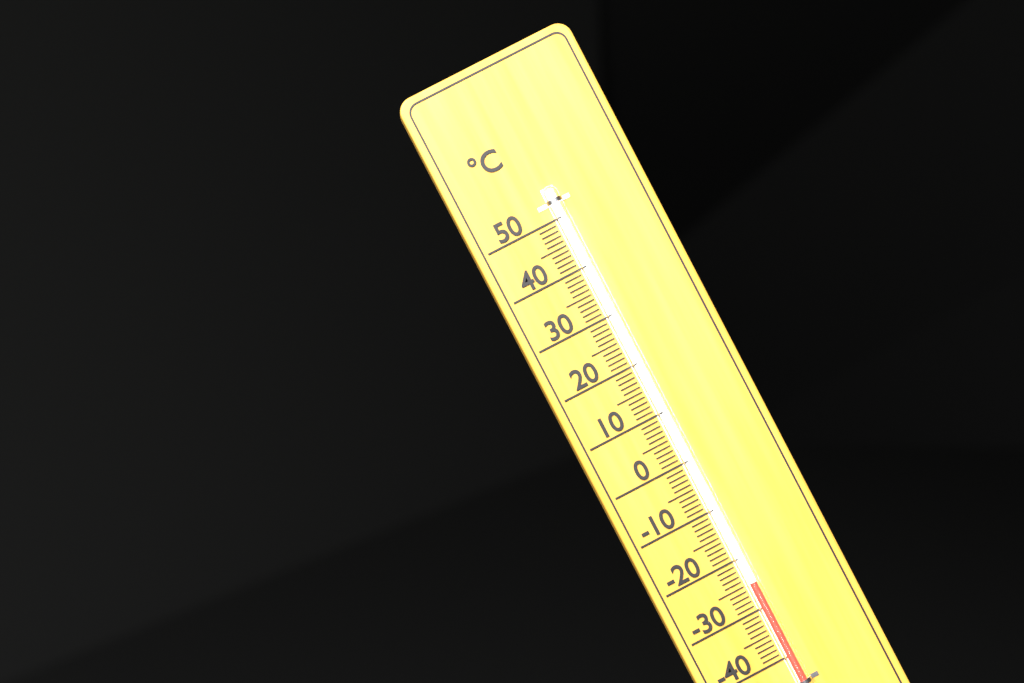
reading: -25 °C
